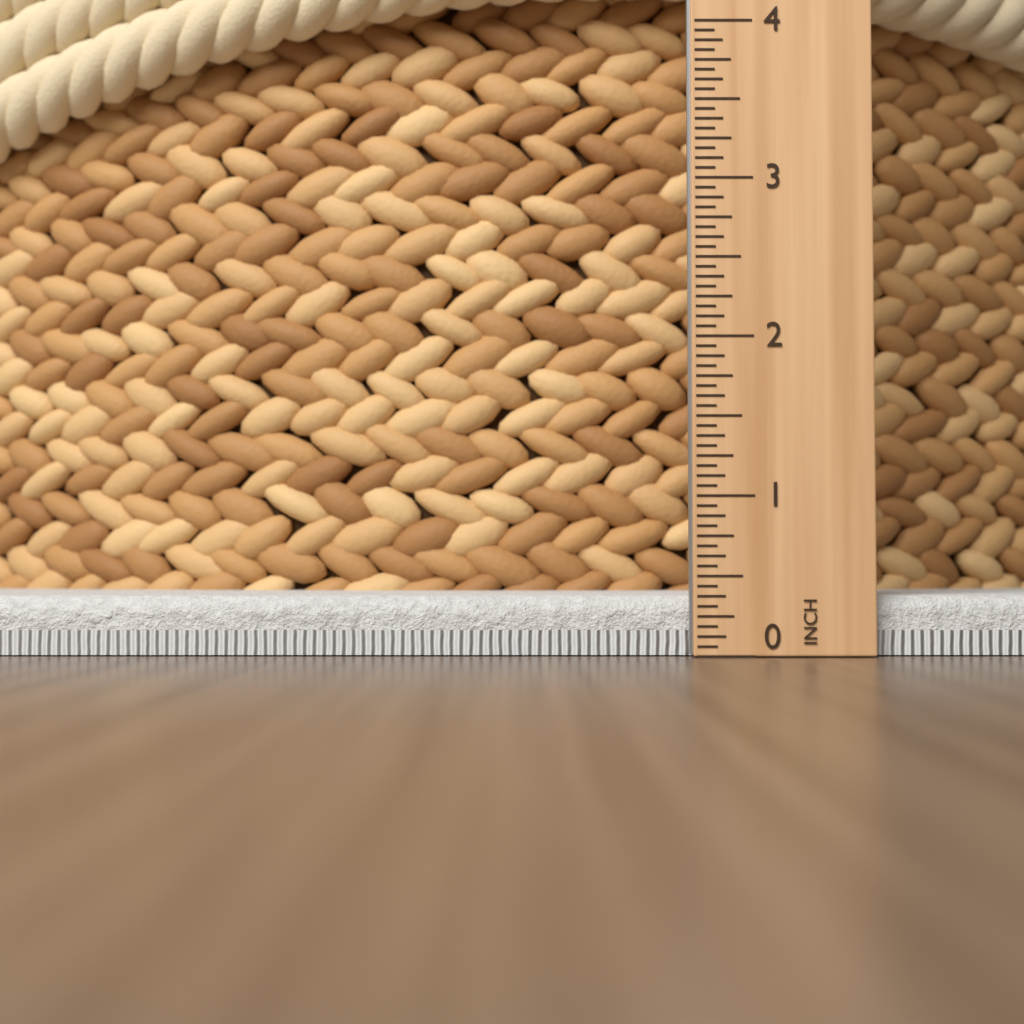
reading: 0.3750 in
